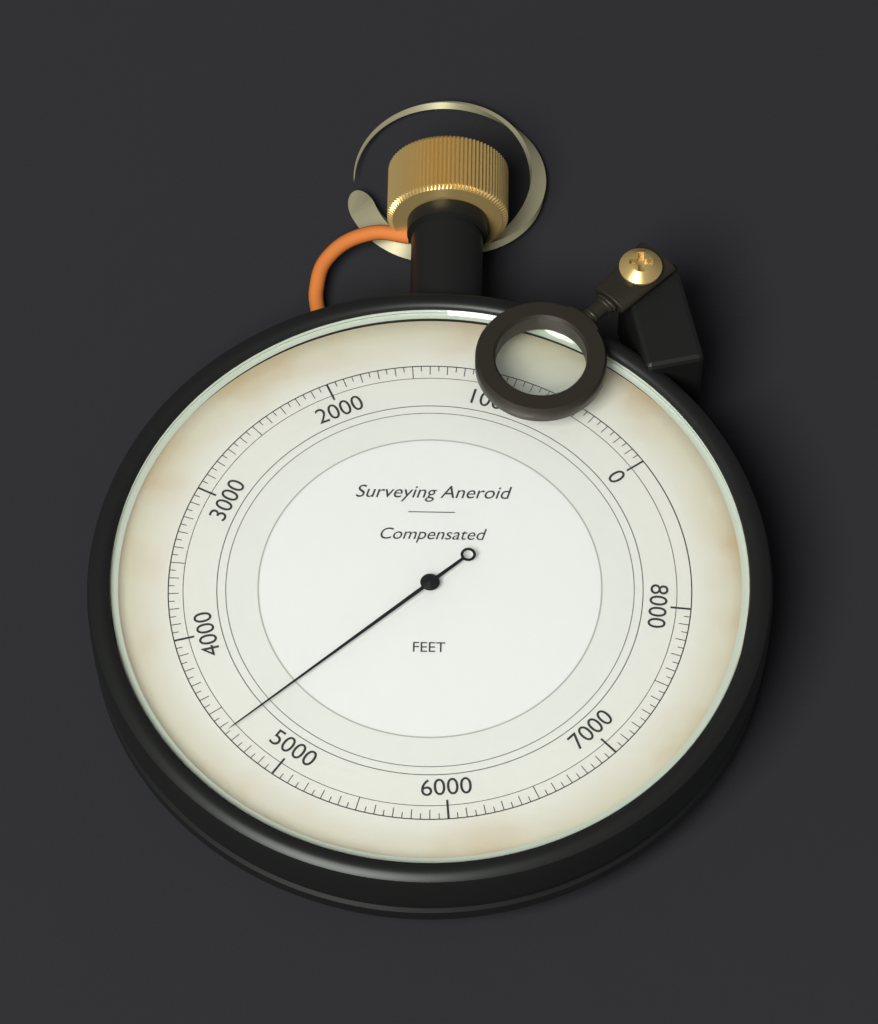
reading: 4650 ft
